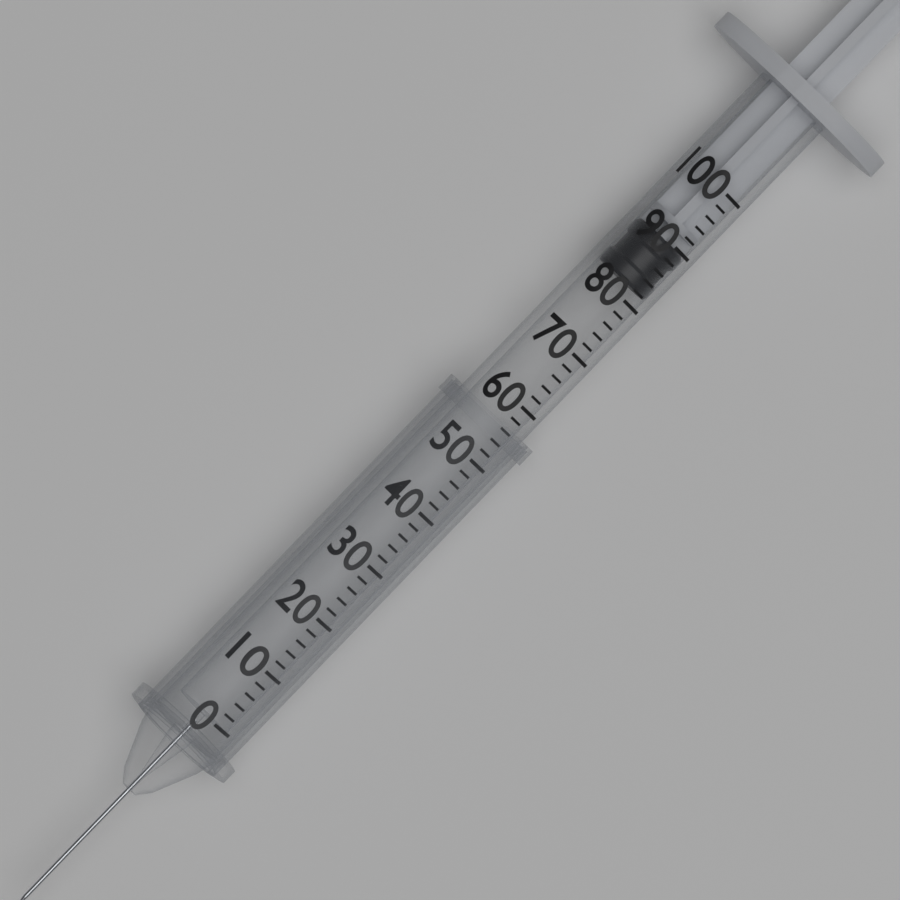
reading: 82 (no unit)
